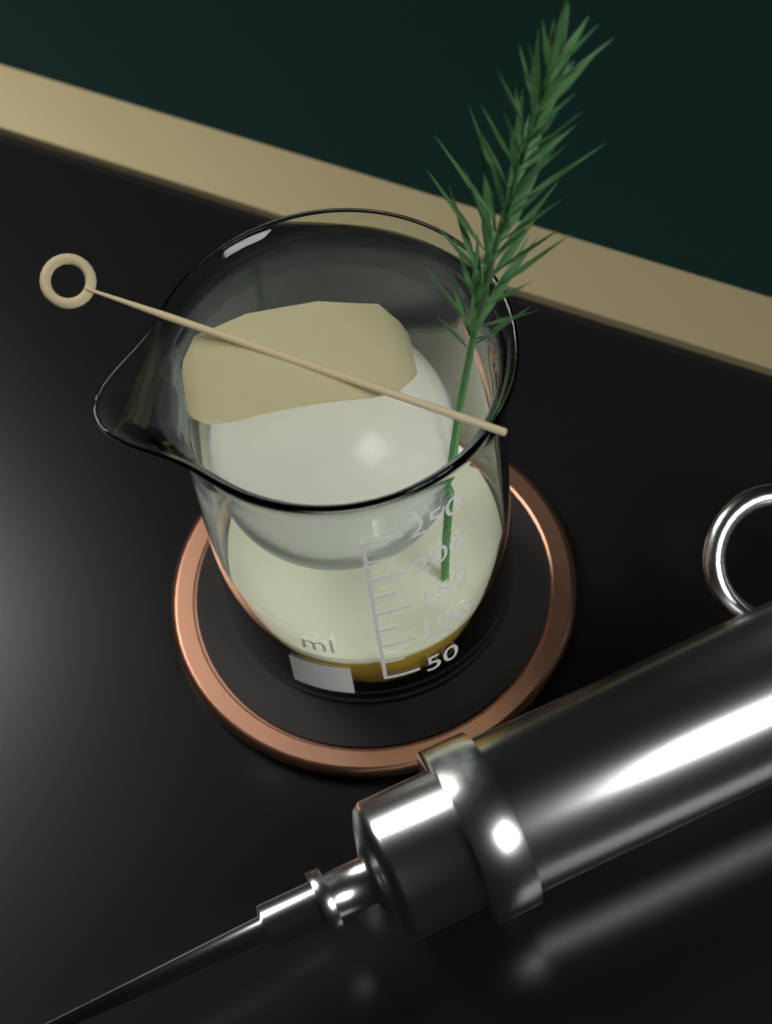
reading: 75 ml
